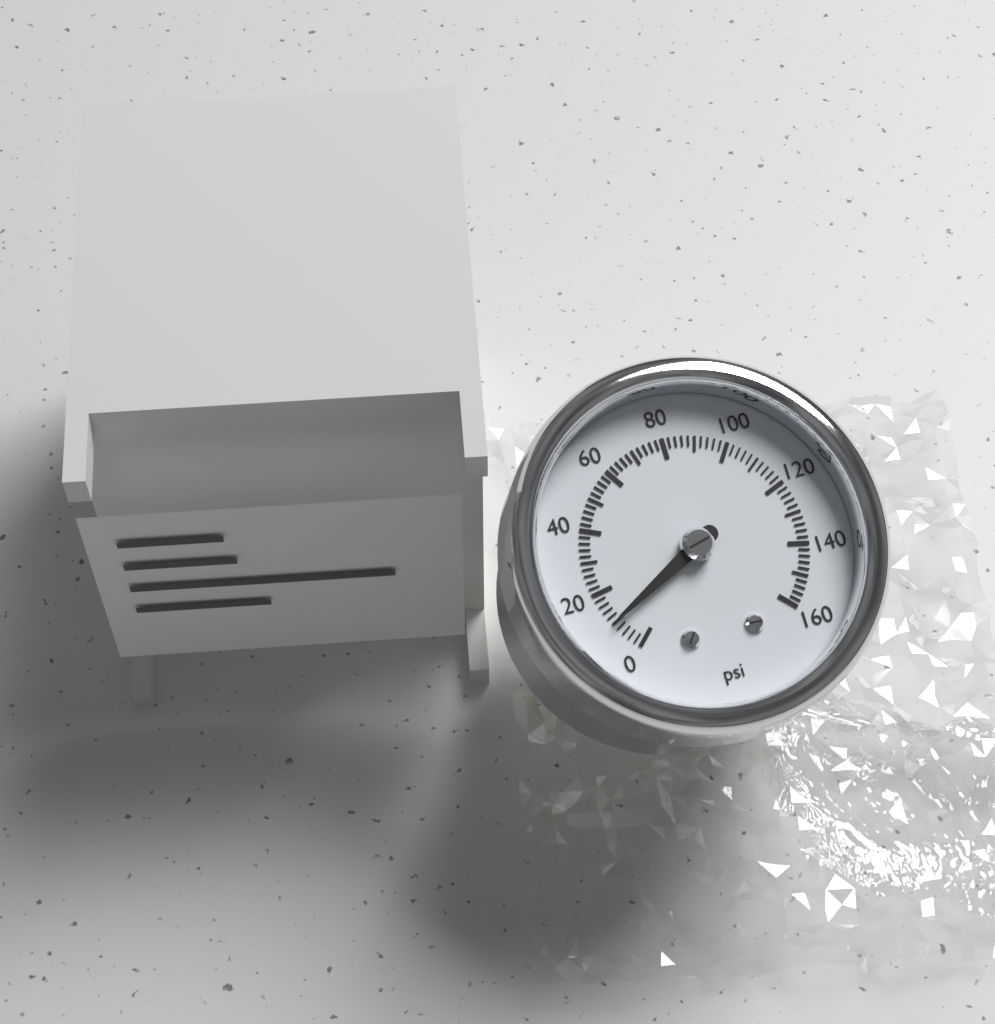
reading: 10 psi
